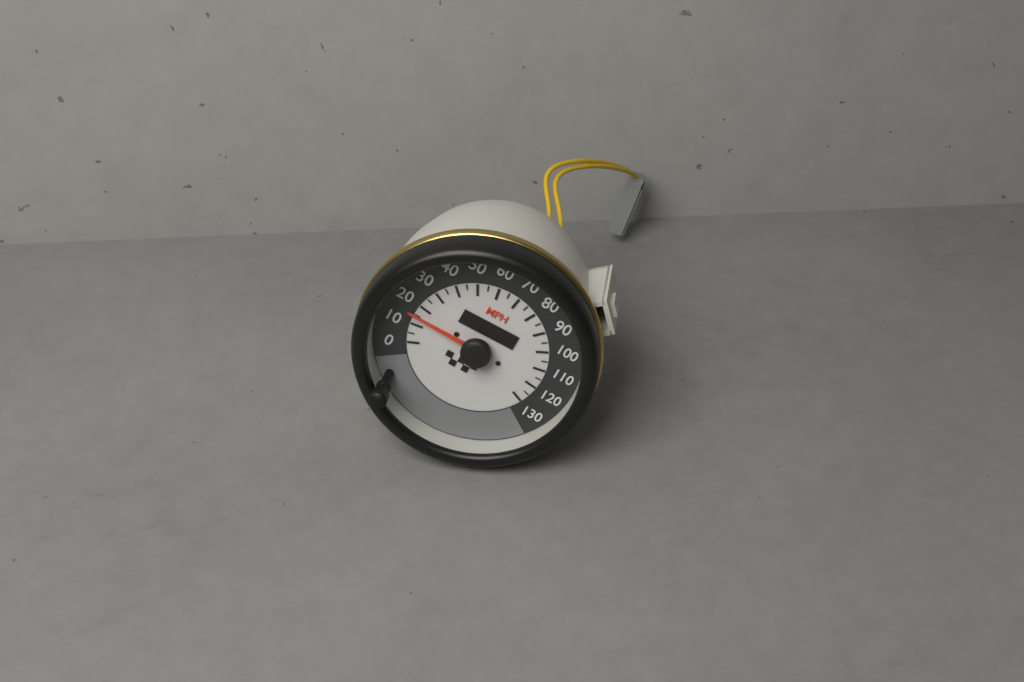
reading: 15 MPH
